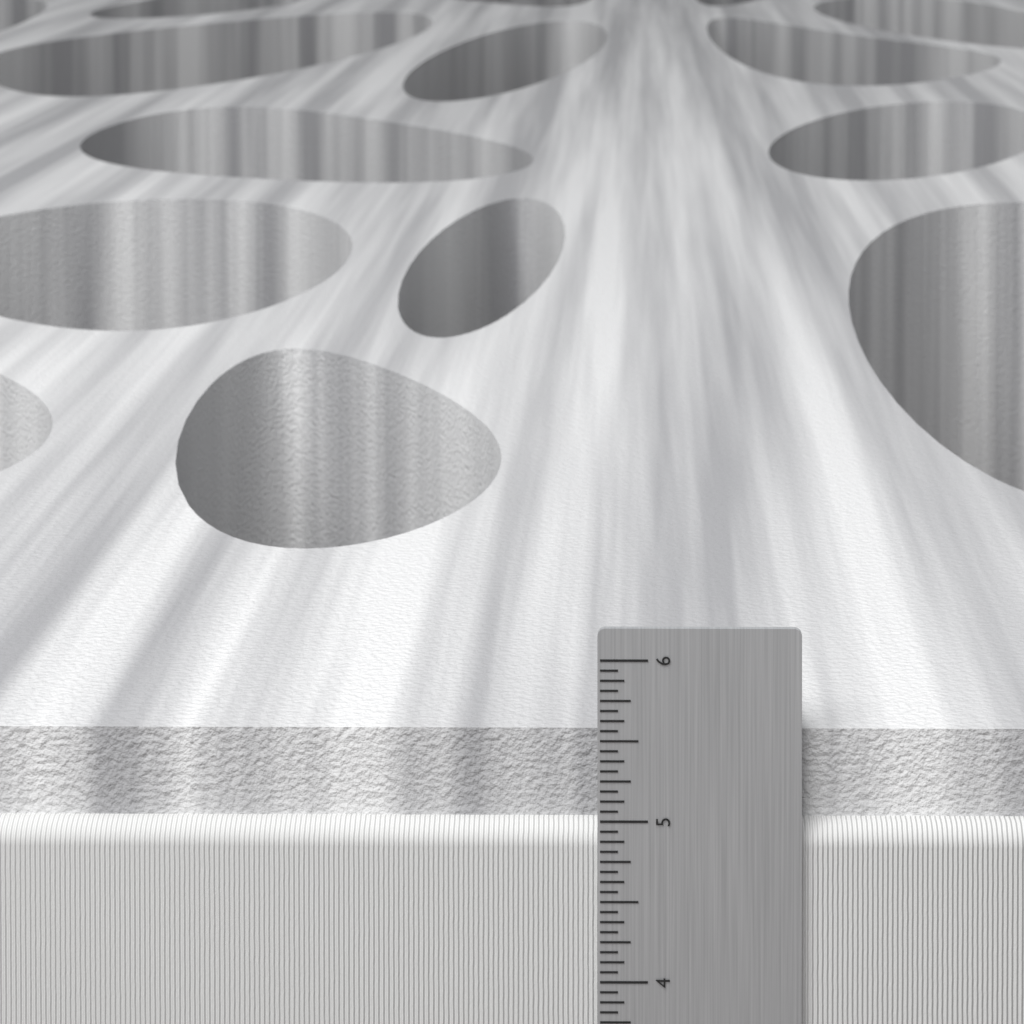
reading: 5.5000 in
